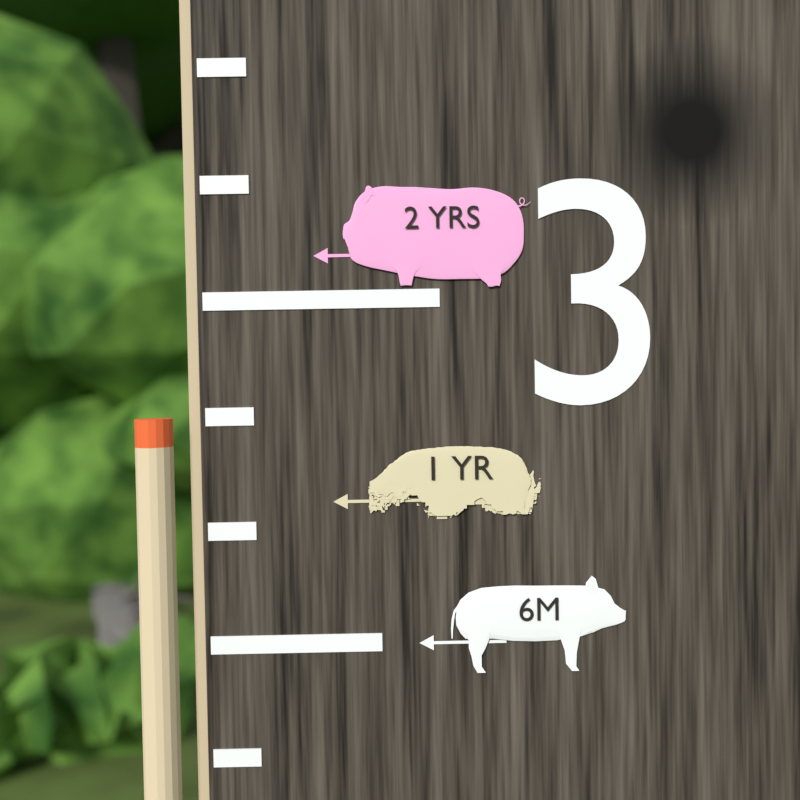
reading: 2.916667 (no unit)
